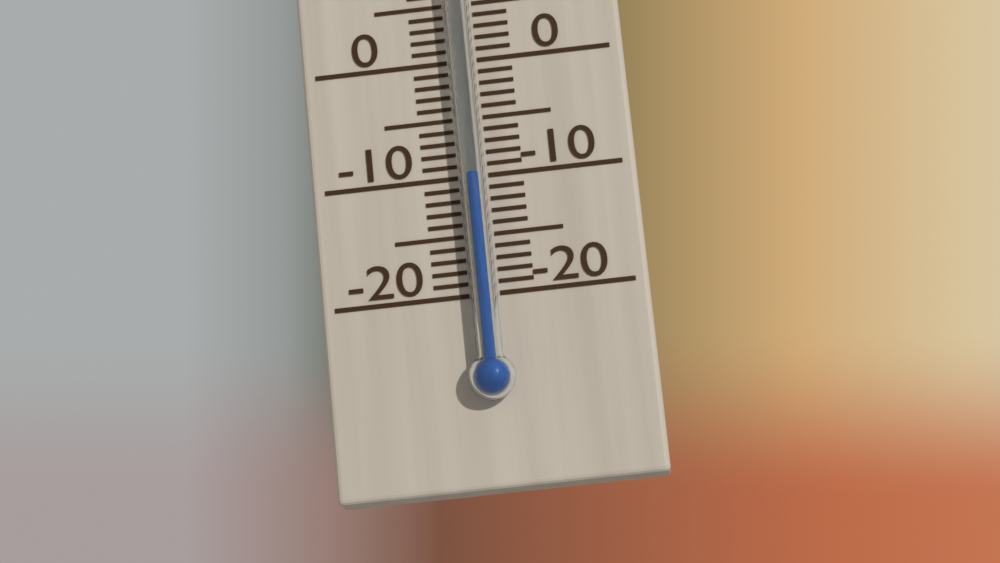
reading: -10 °C
